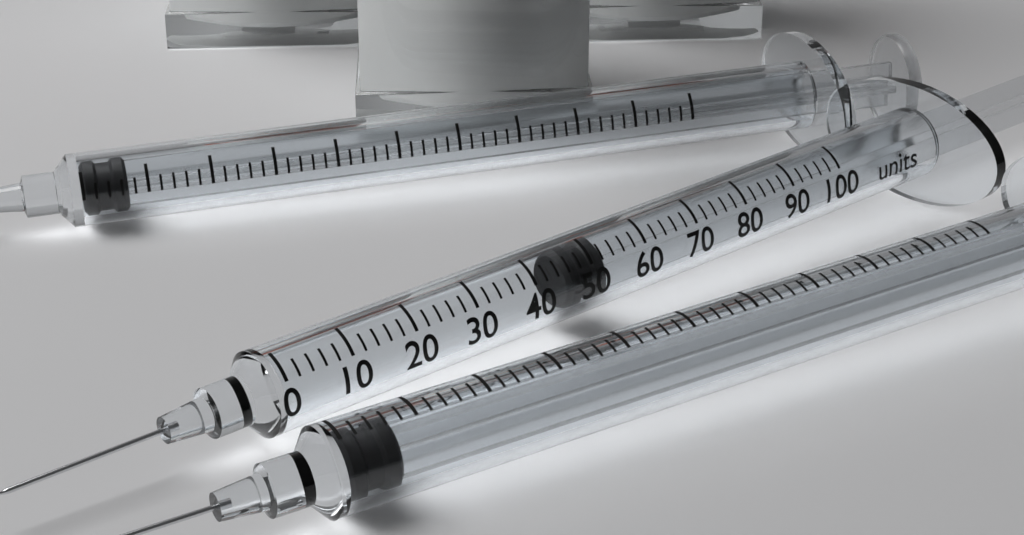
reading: 46 units
